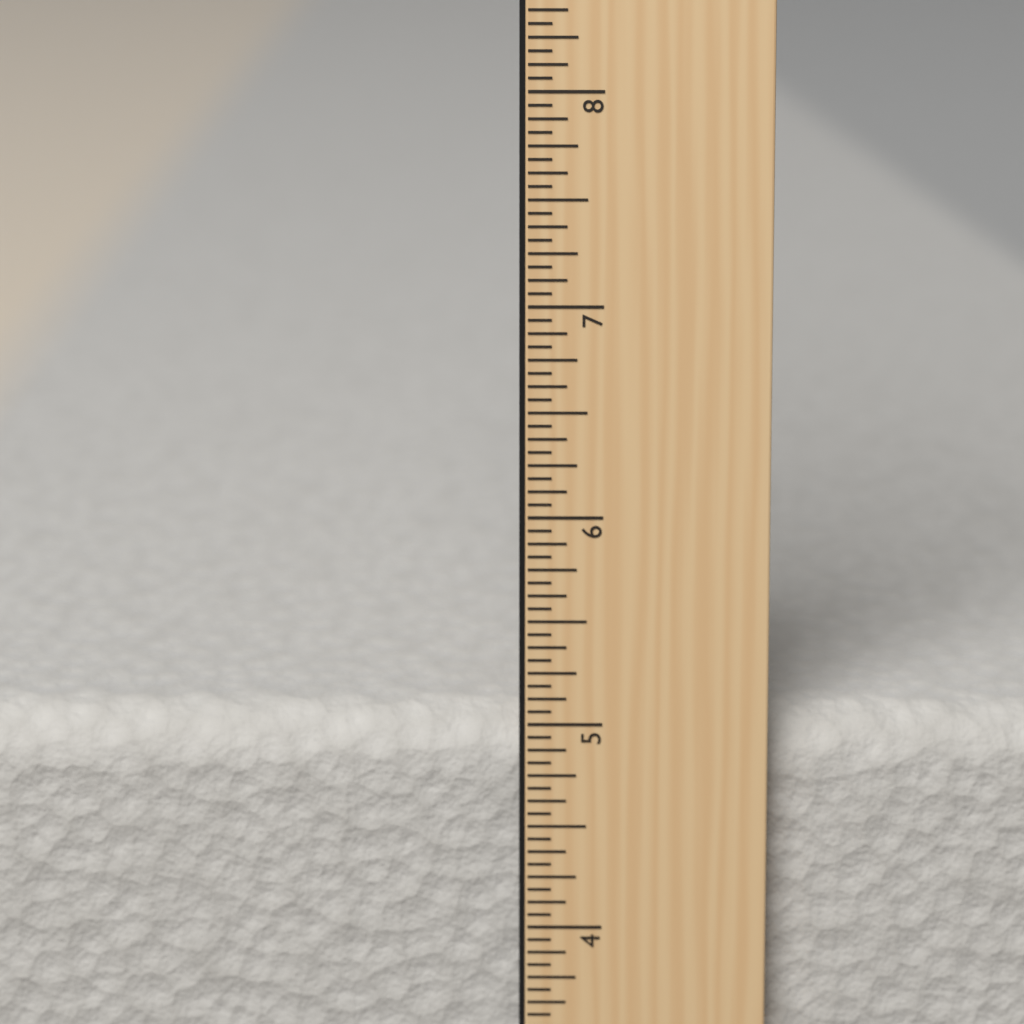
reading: 5.0000 in
